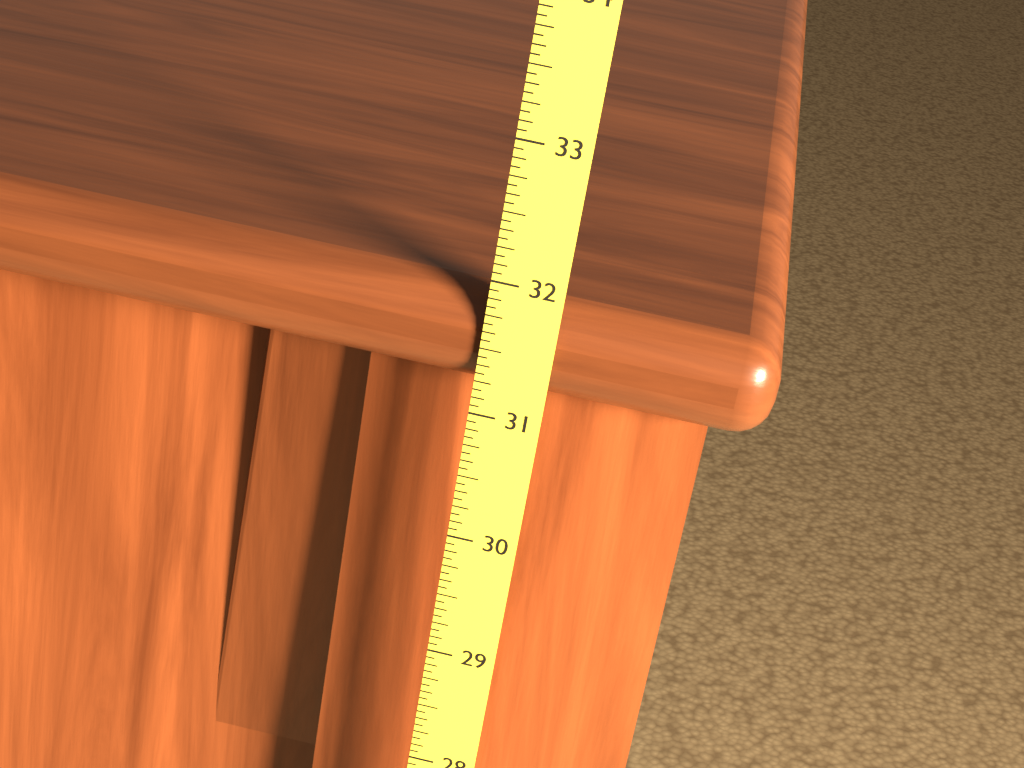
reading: 31.8750 (no unit)
